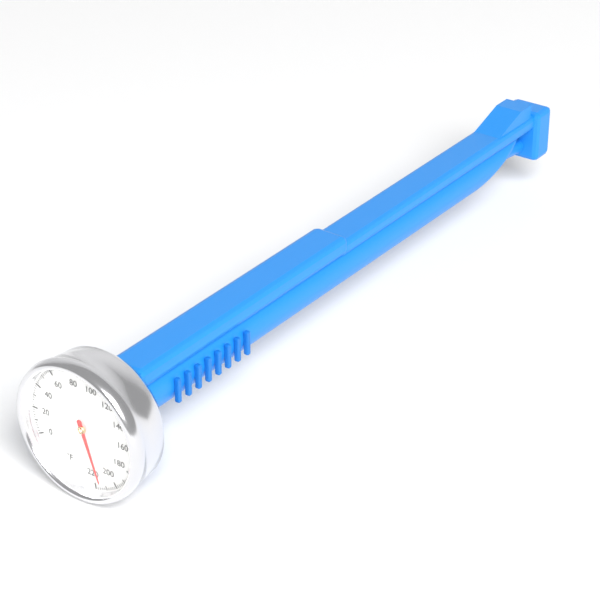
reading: 214 °F
